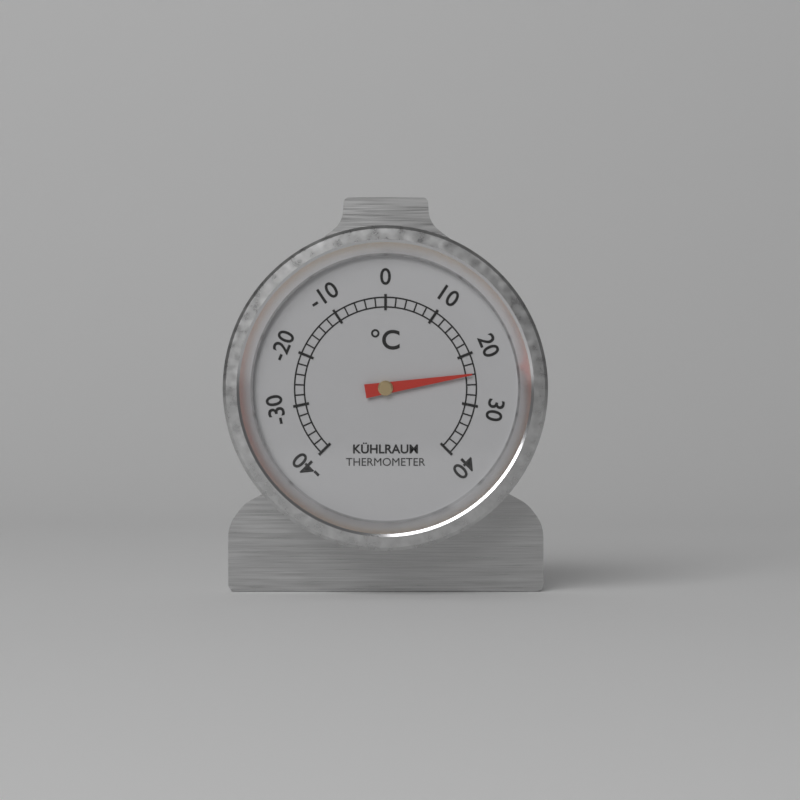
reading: 24 °C
